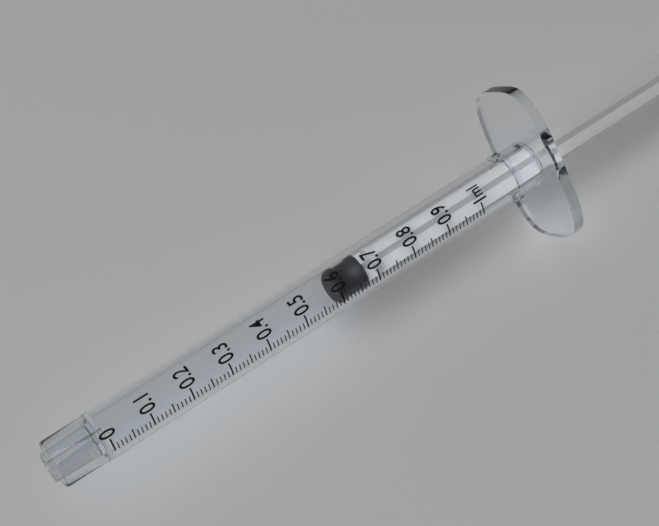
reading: 0.60 ml
